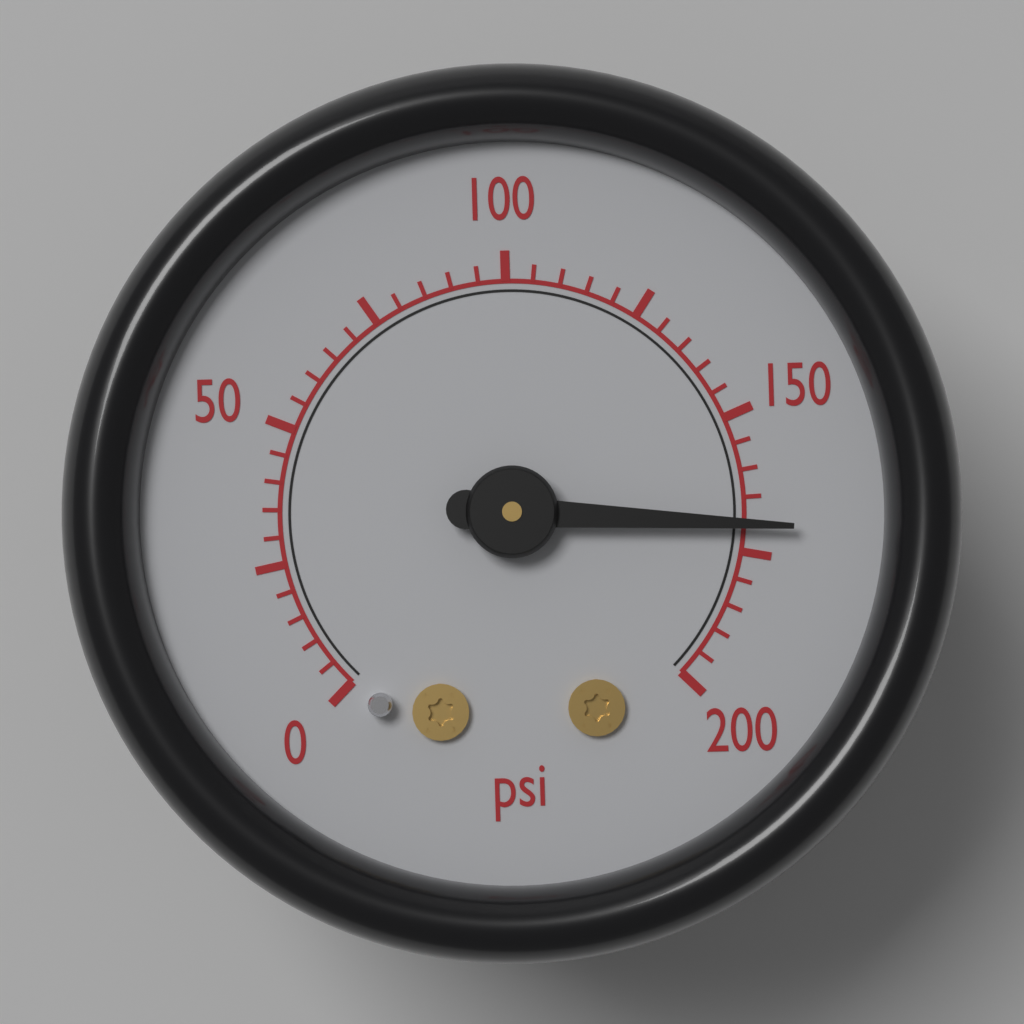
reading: 170 psi
